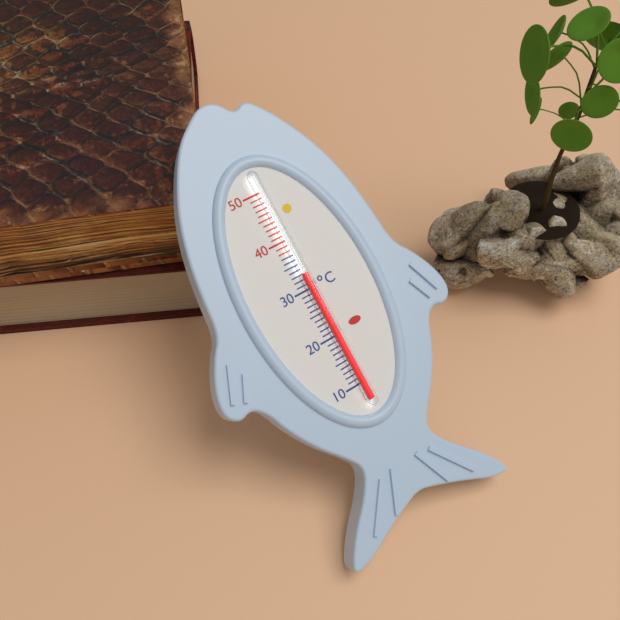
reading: 33 °C
